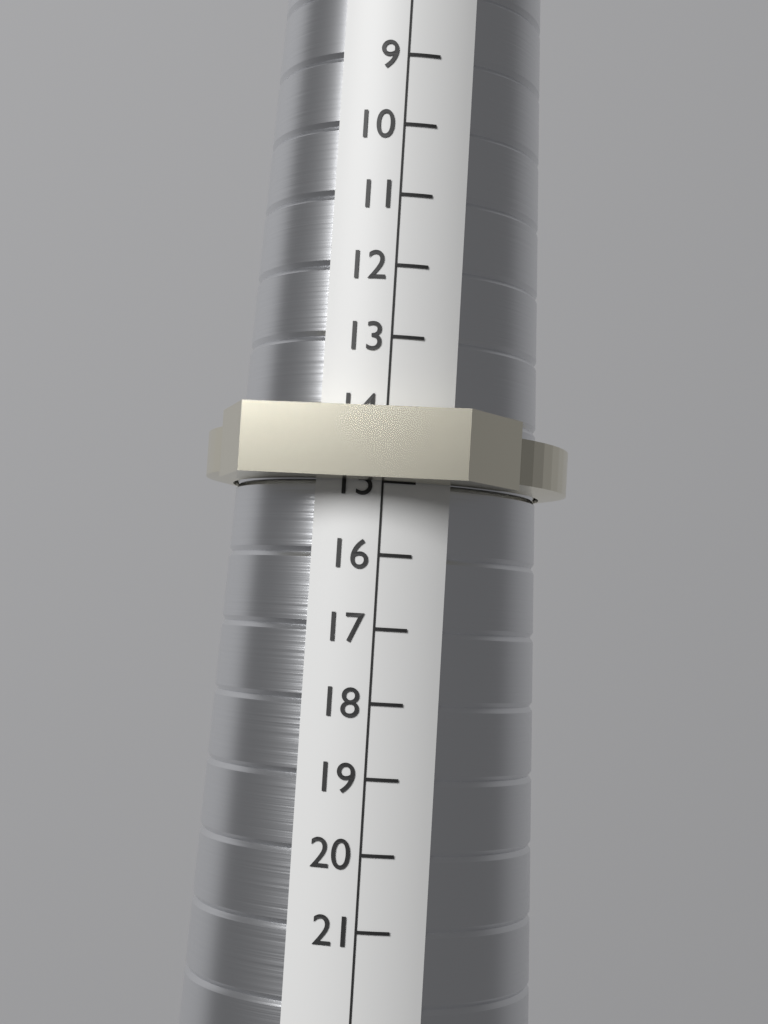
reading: 15 (no unit)
